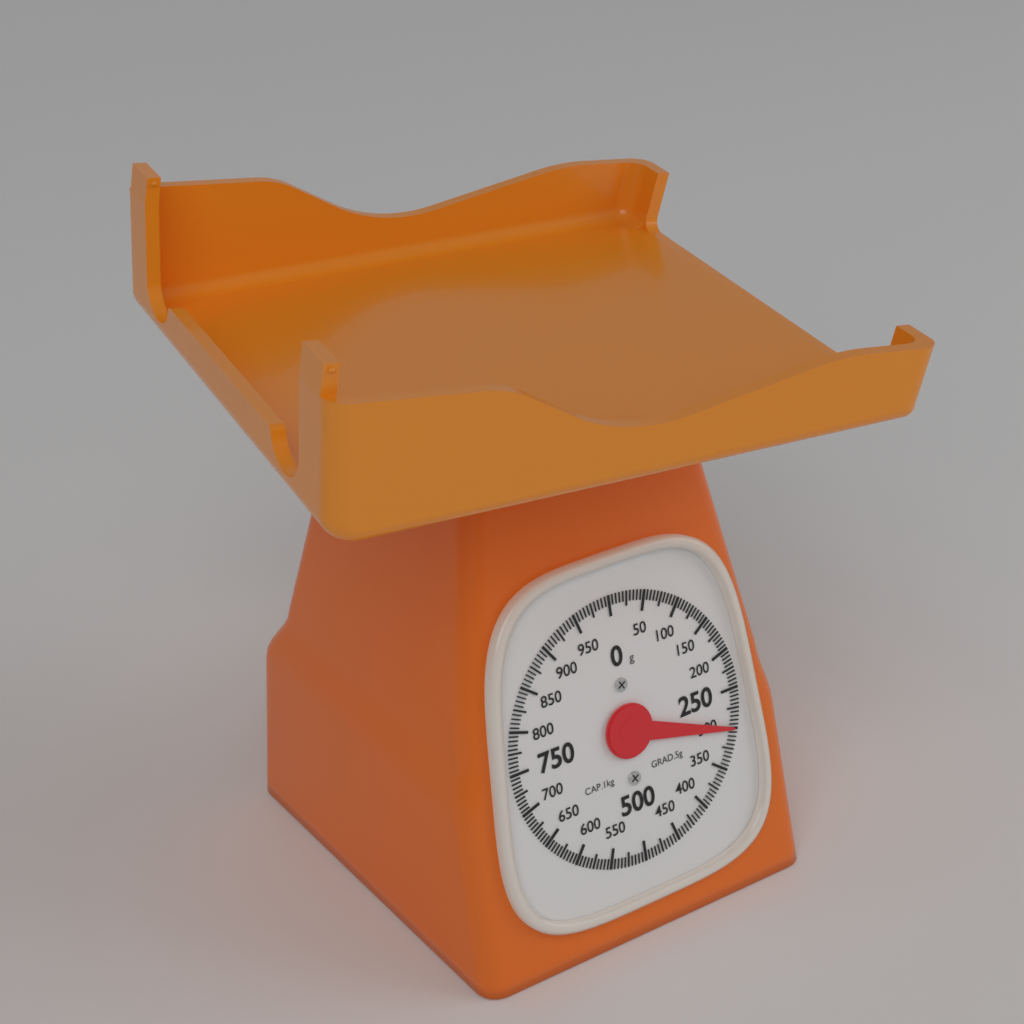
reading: 300 g
